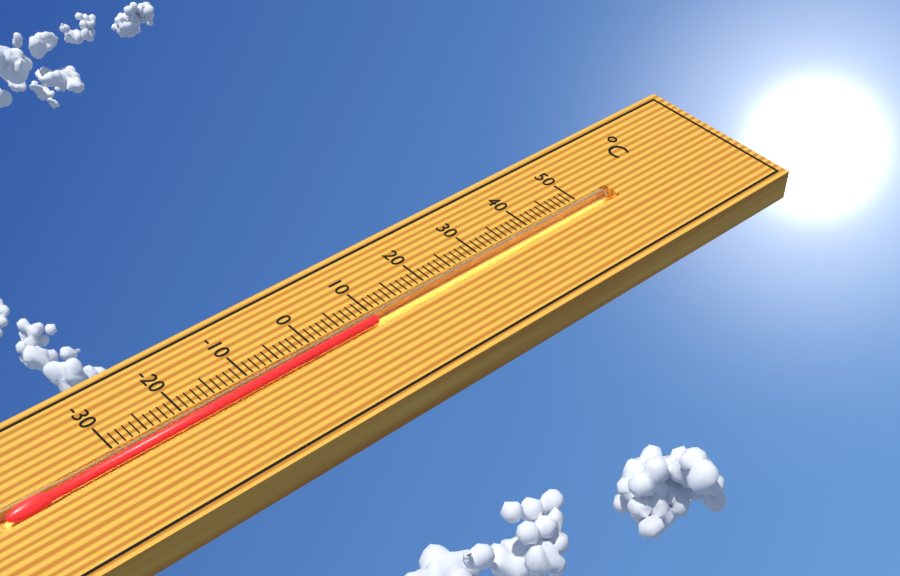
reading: 10 °C
